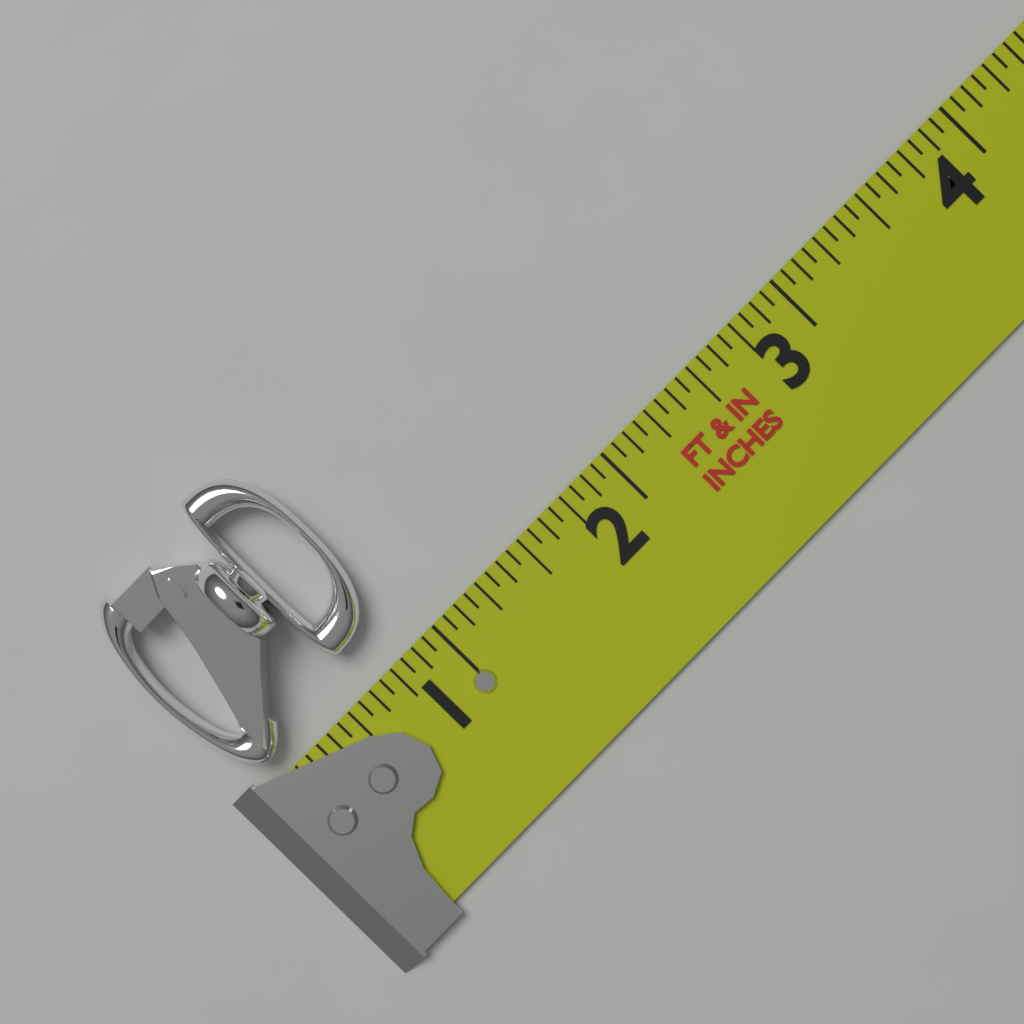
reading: 0.9375 in
